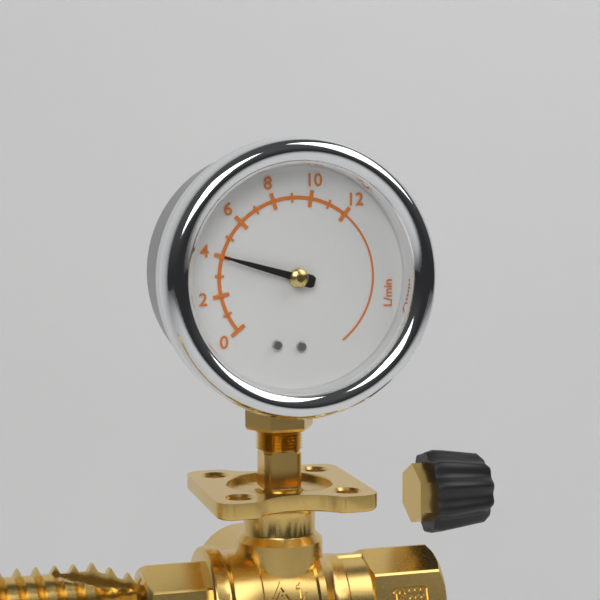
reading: 4 L/min
